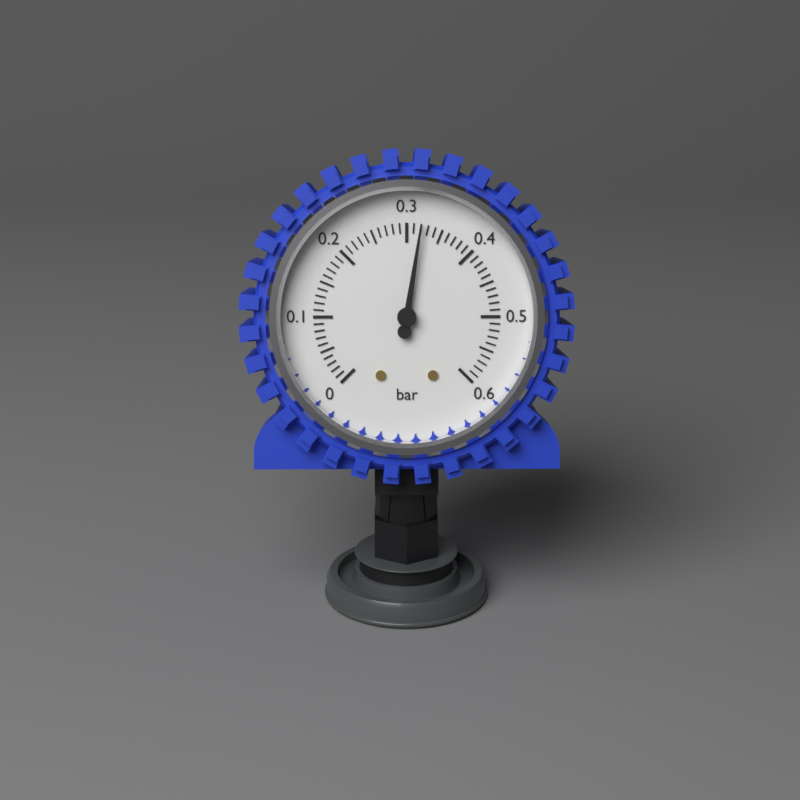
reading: 0.32 bar
